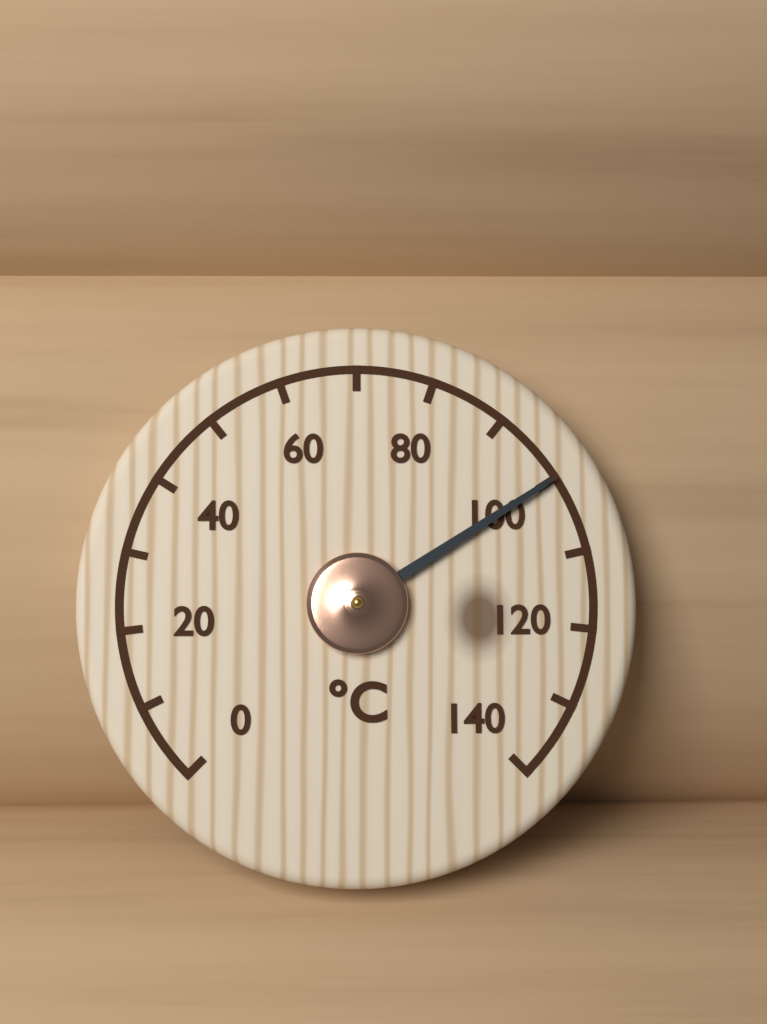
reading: 100 °C
